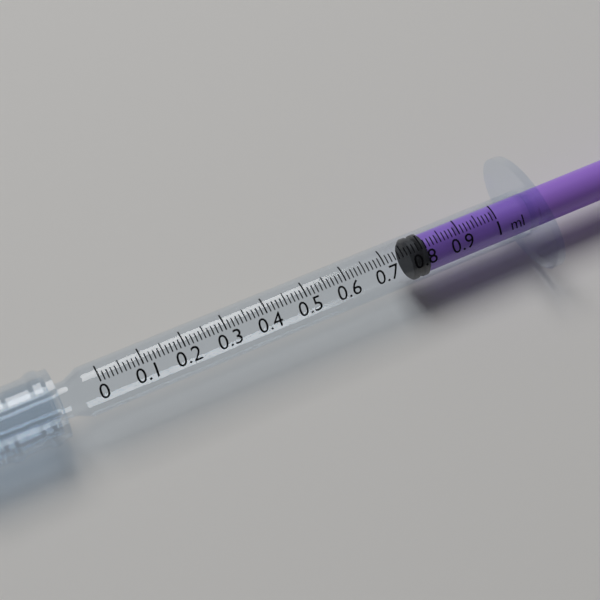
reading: 0.77 ml
